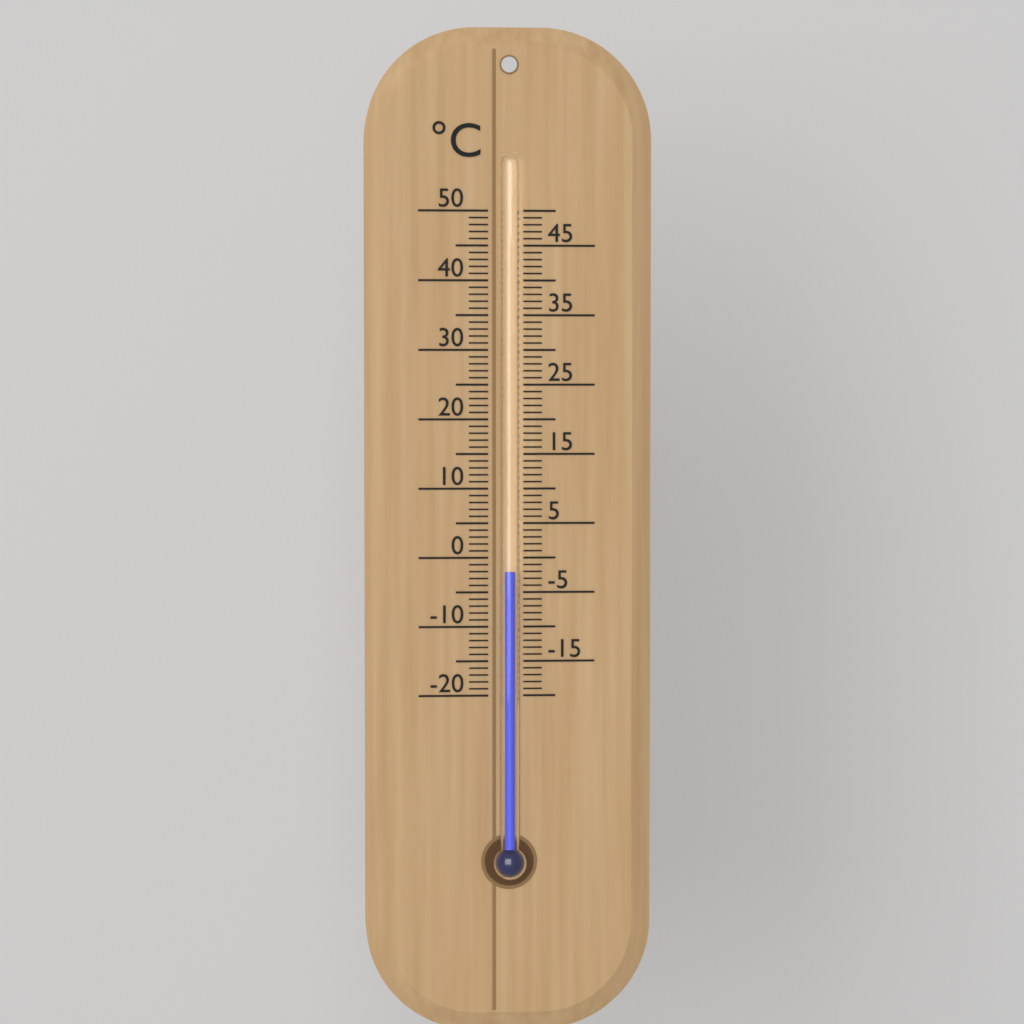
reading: -2 °C
